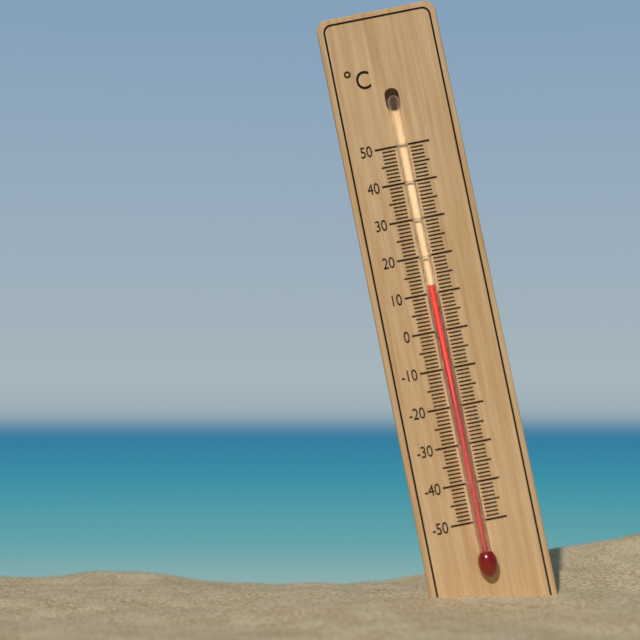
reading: 12 °C
